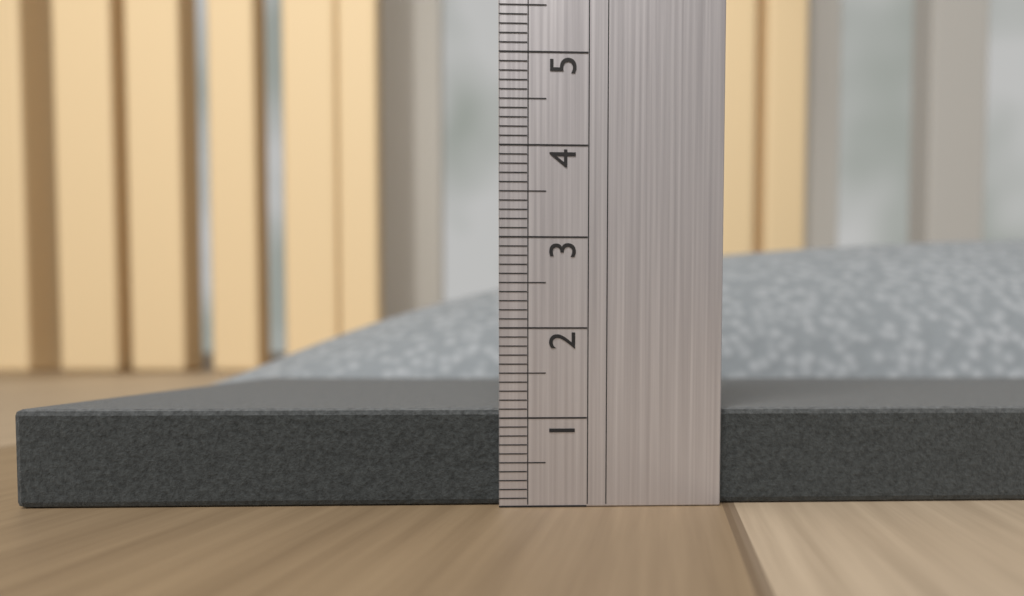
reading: 1.1 (no unit)
